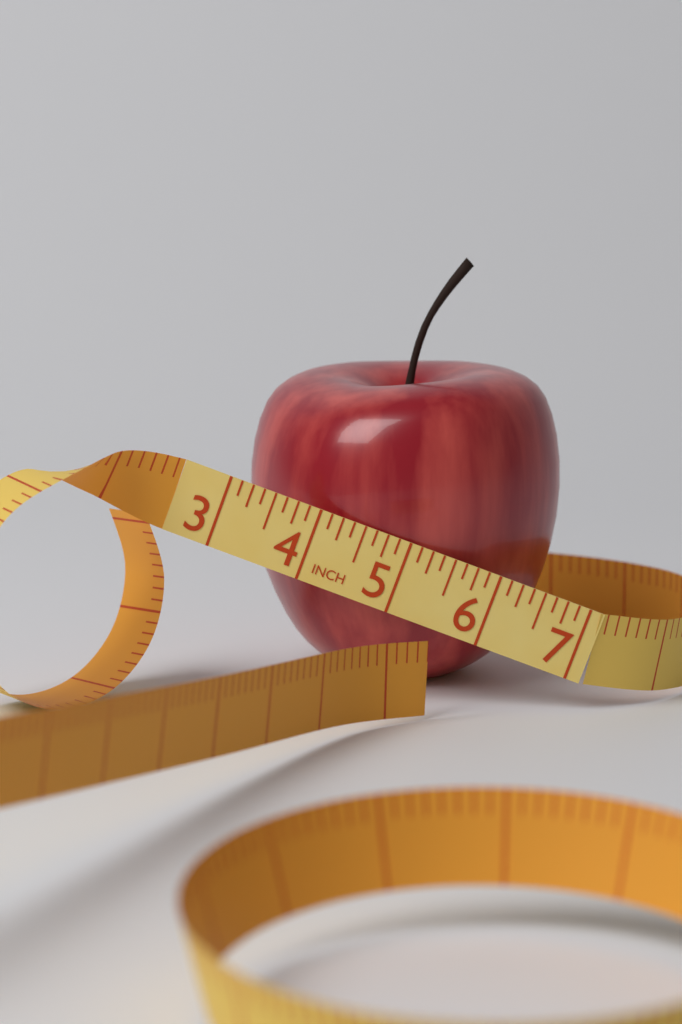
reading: 6.500 in
